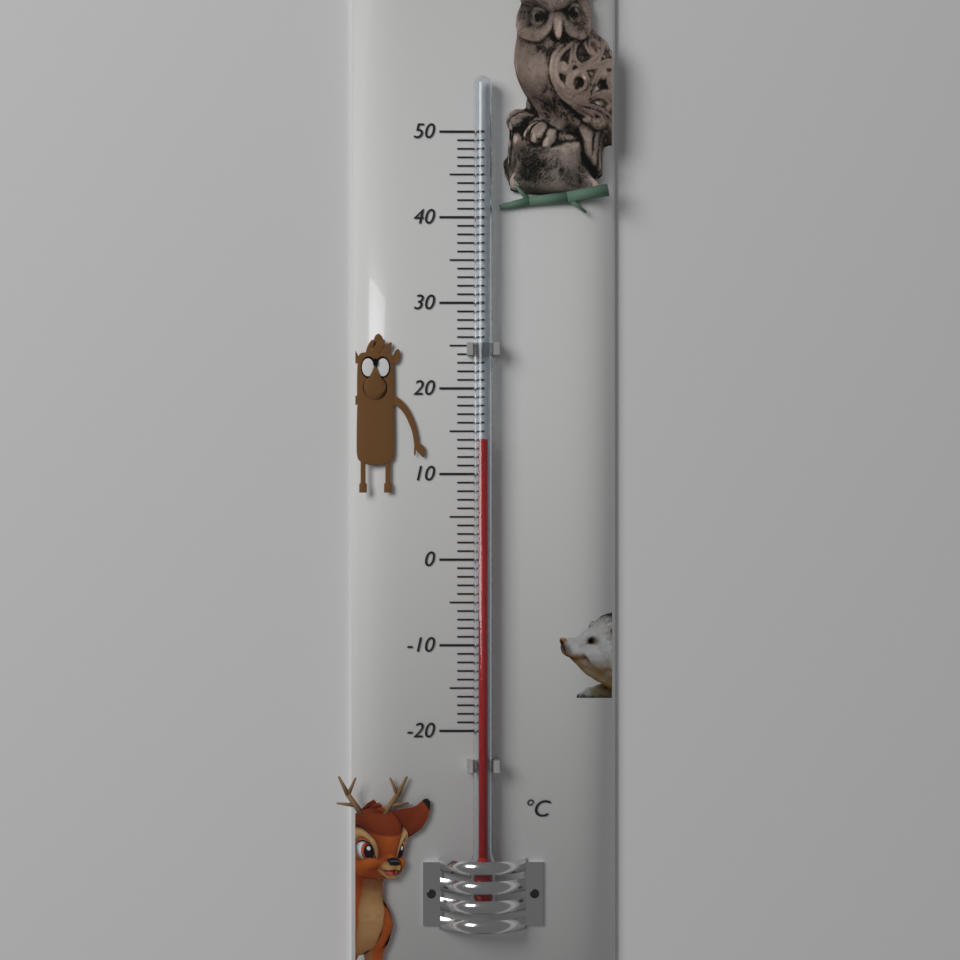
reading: 14 °C
